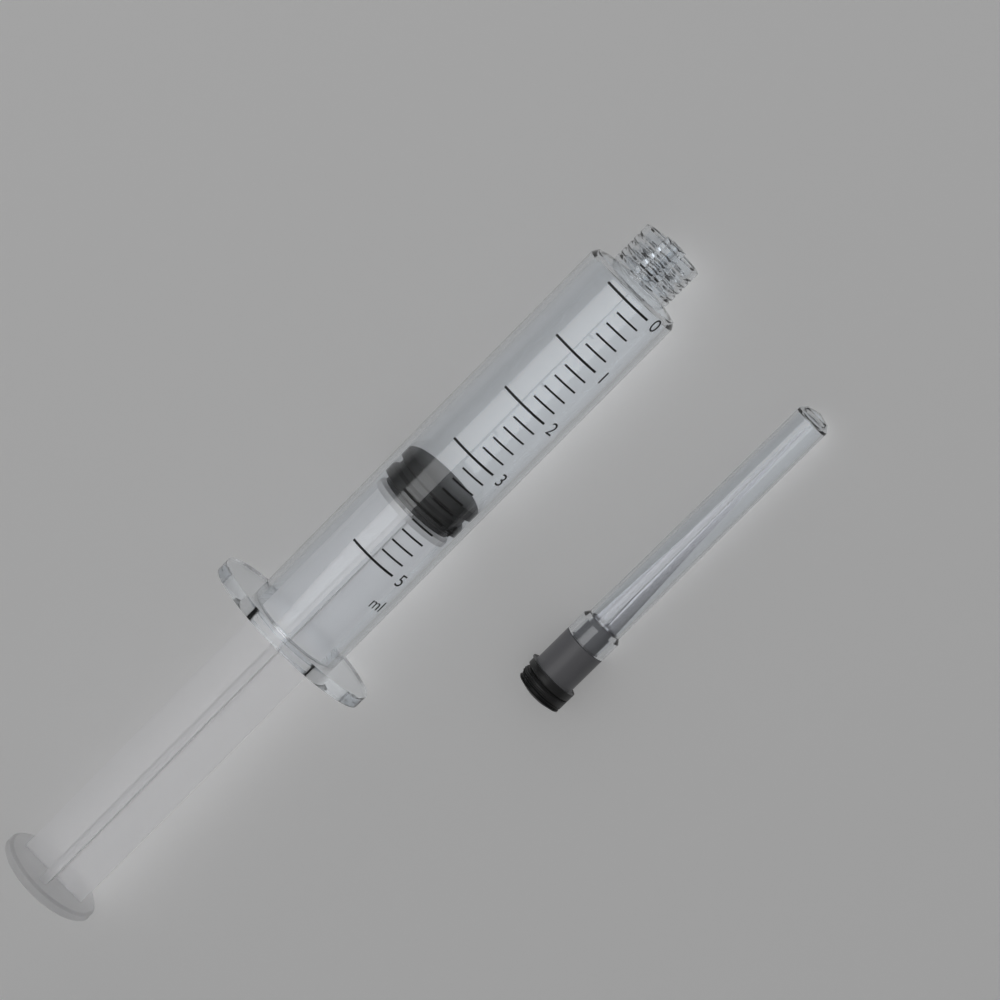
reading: 3.6 ml
